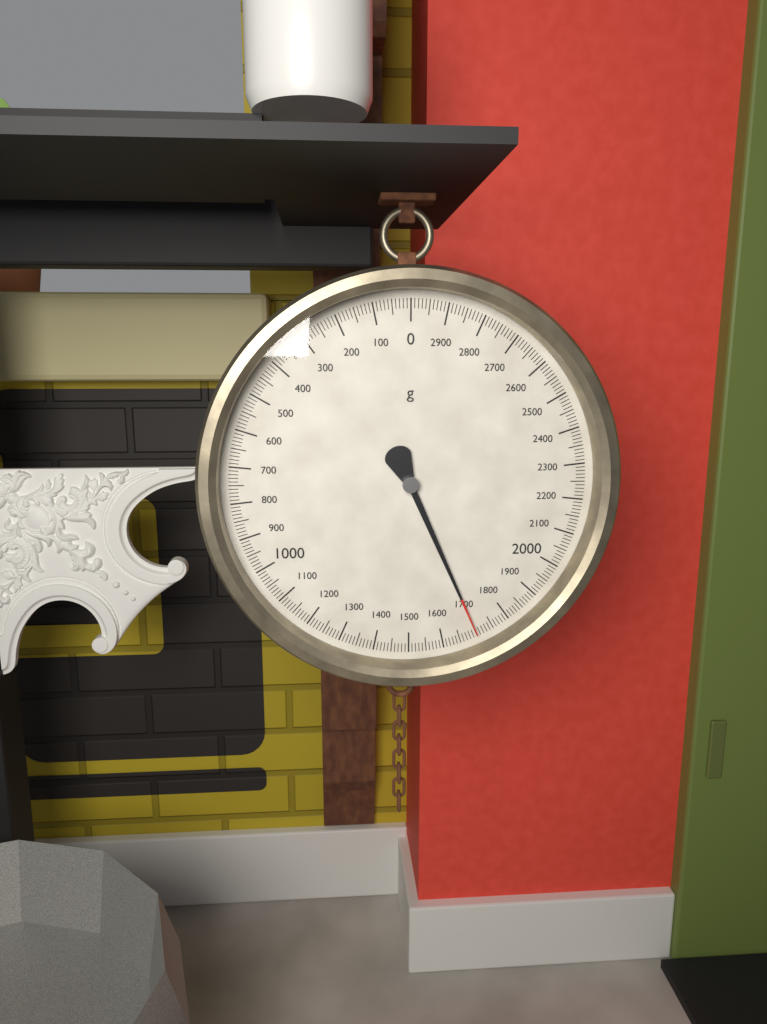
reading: 1700 g
